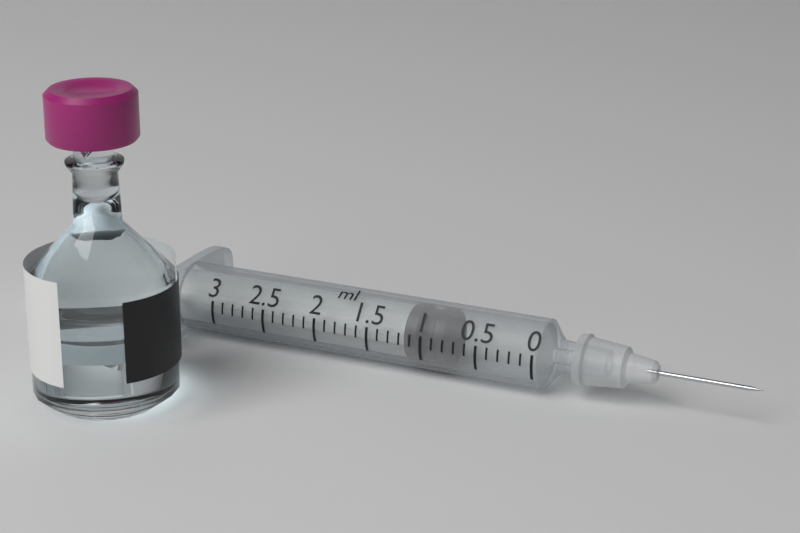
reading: 0.8 ml
